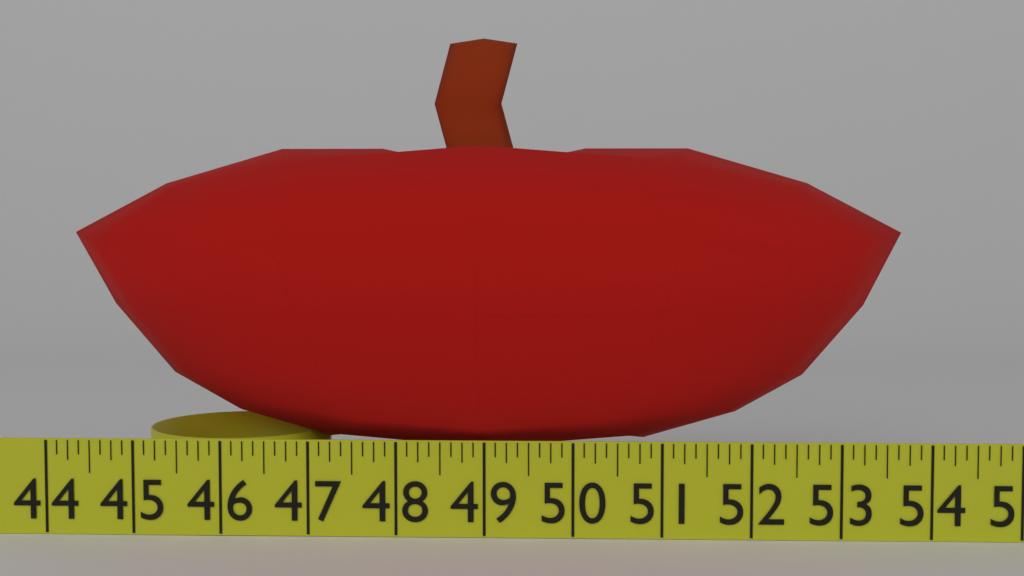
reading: 53.875 in
